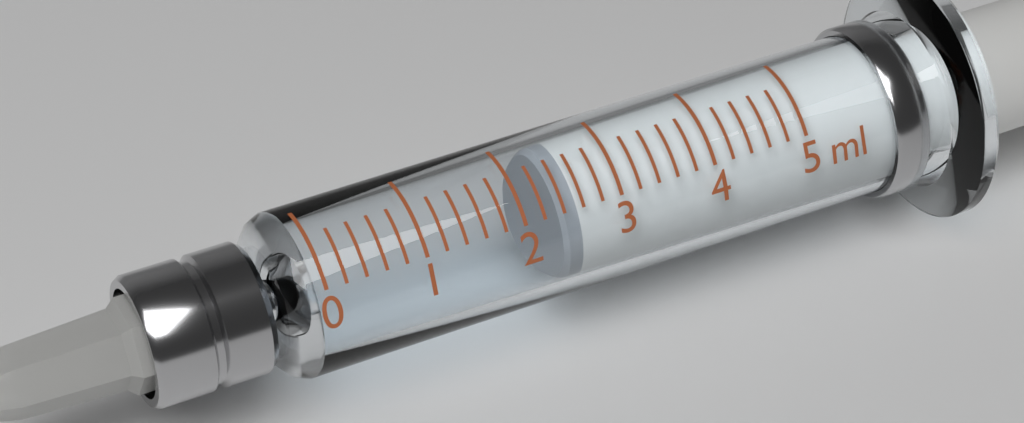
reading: 2.4 ml
